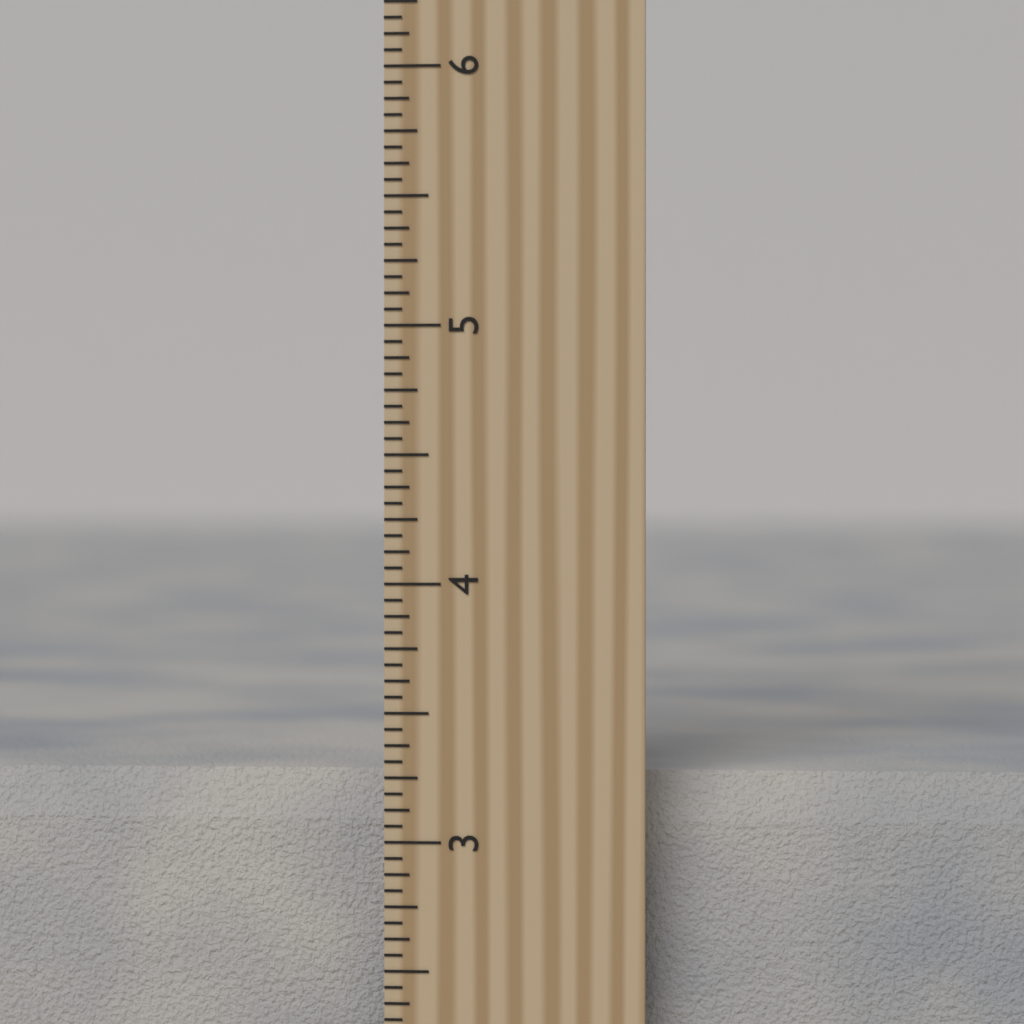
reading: 3.2500 inch
